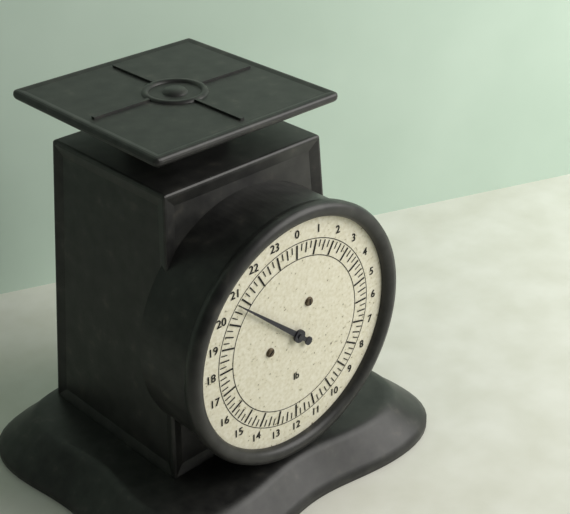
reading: 20.75 lb
